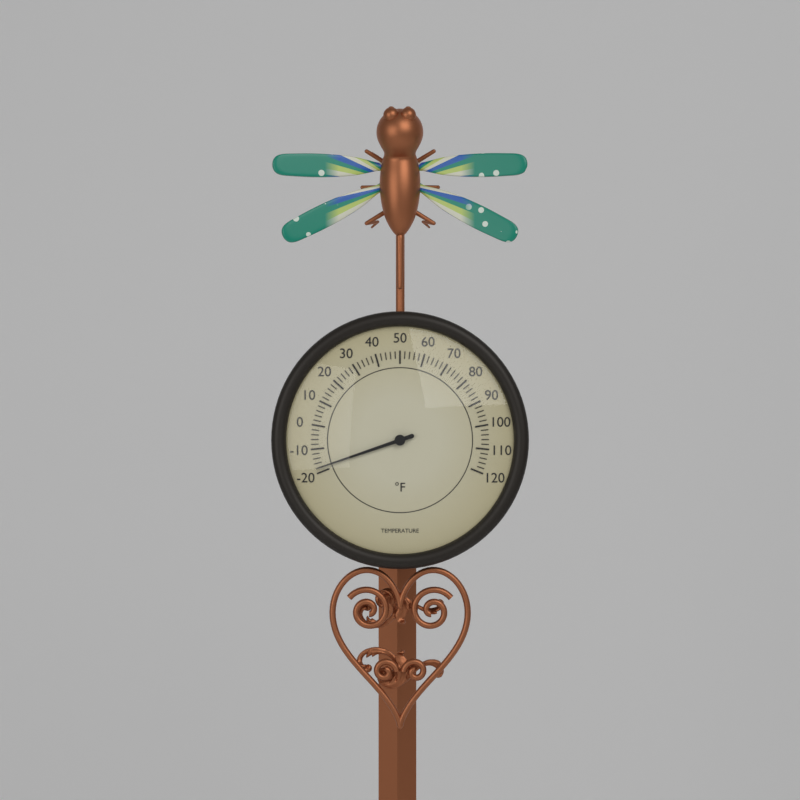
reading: -18 °F
